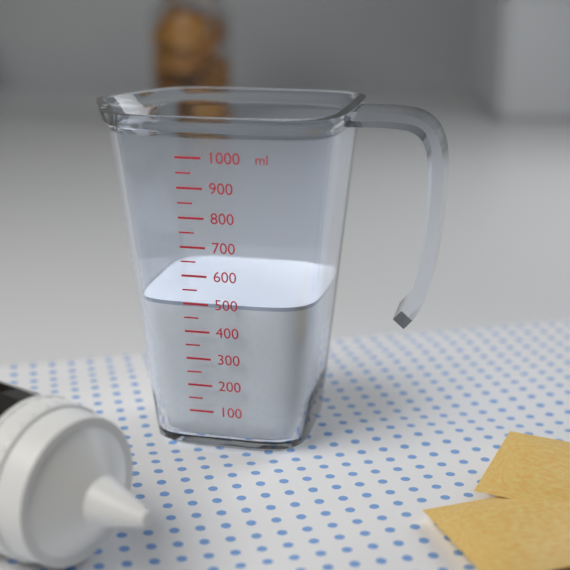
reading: 500 ml
